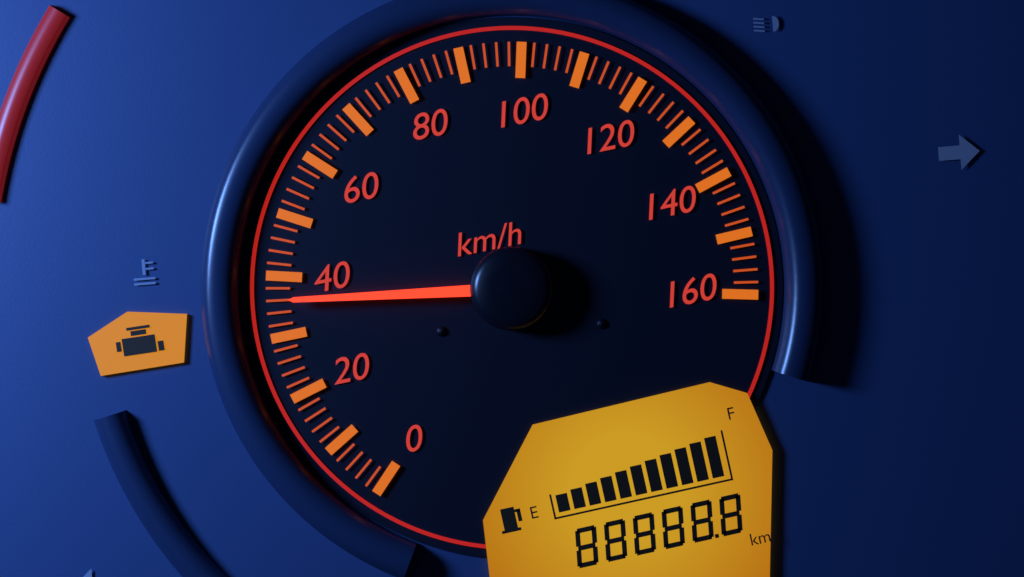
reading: 36 km/h
